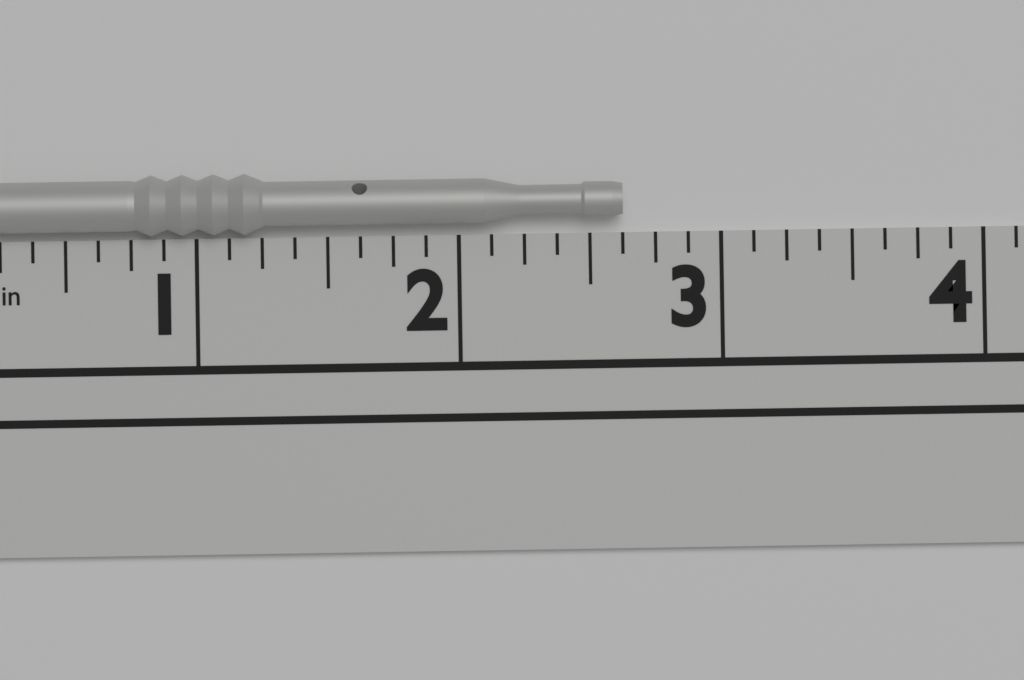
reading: 2.625 in
